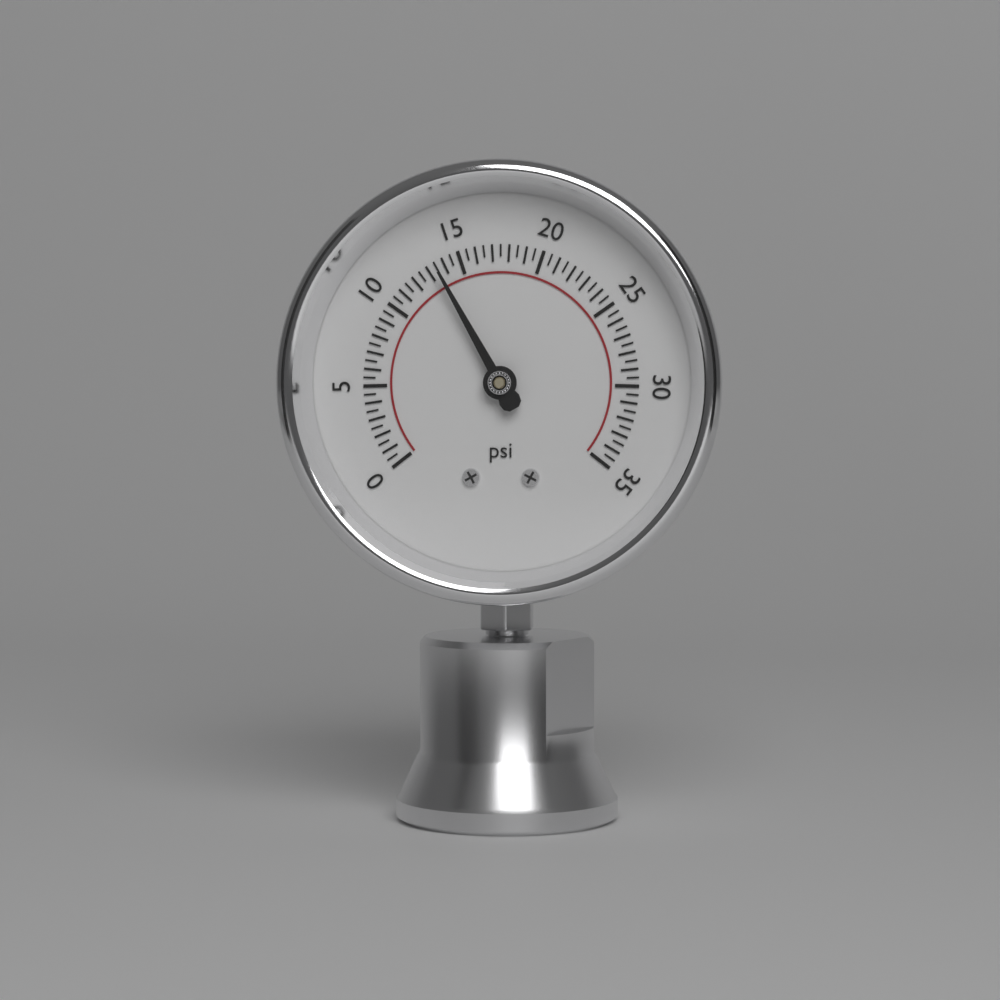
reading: 13.5 psi
